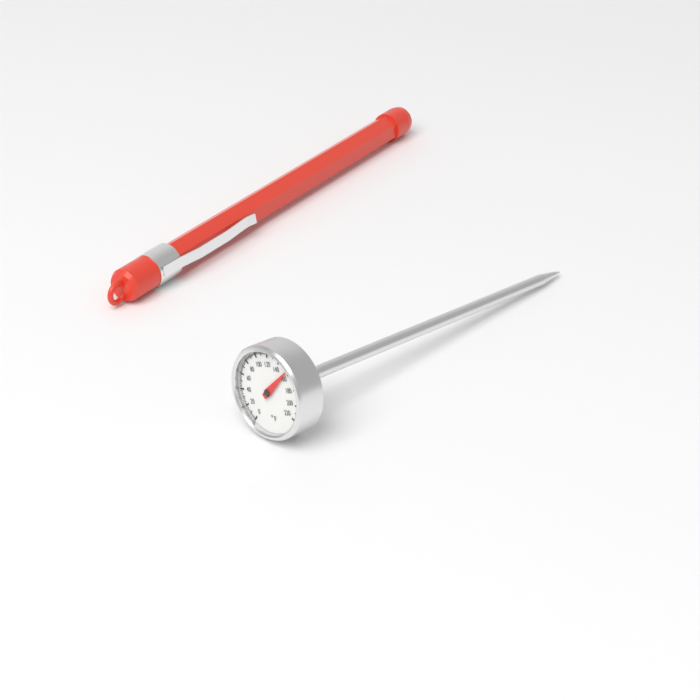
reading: 156 °F
